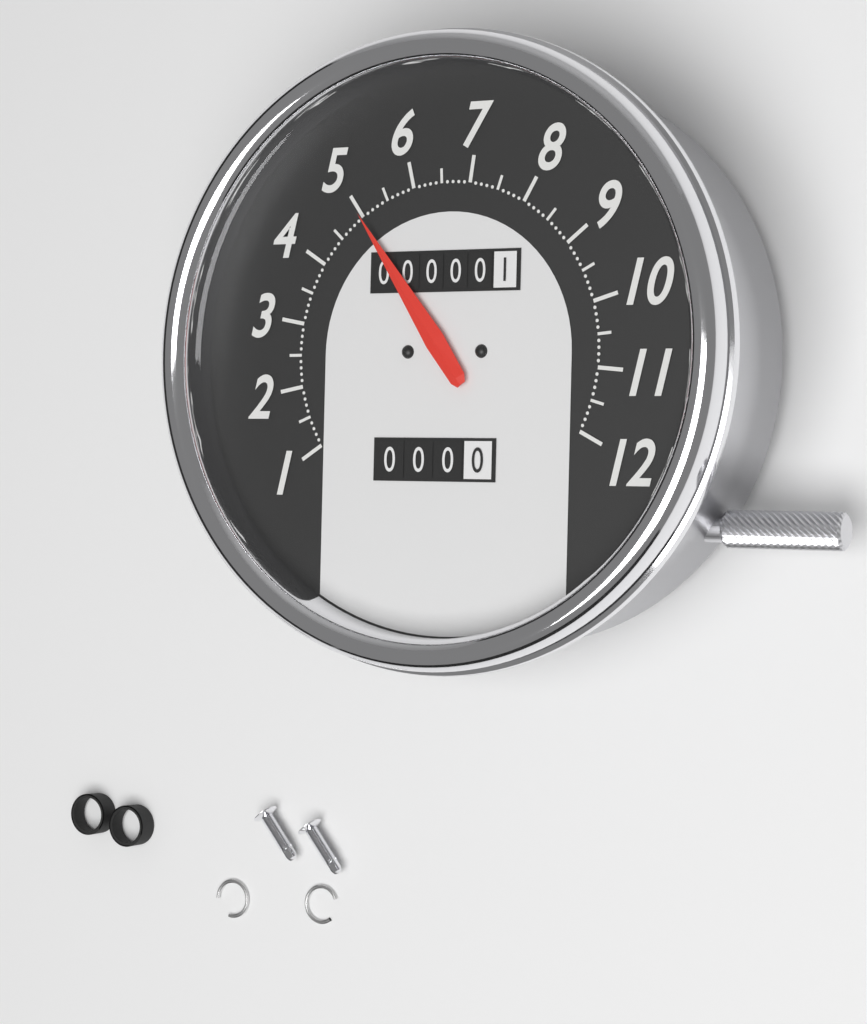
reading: 5.0 (no unit)
